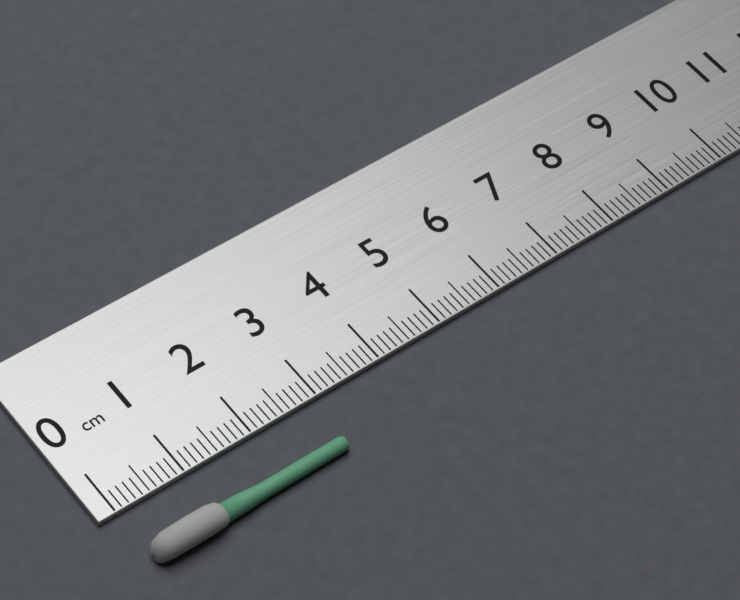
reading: 2.9 cm
